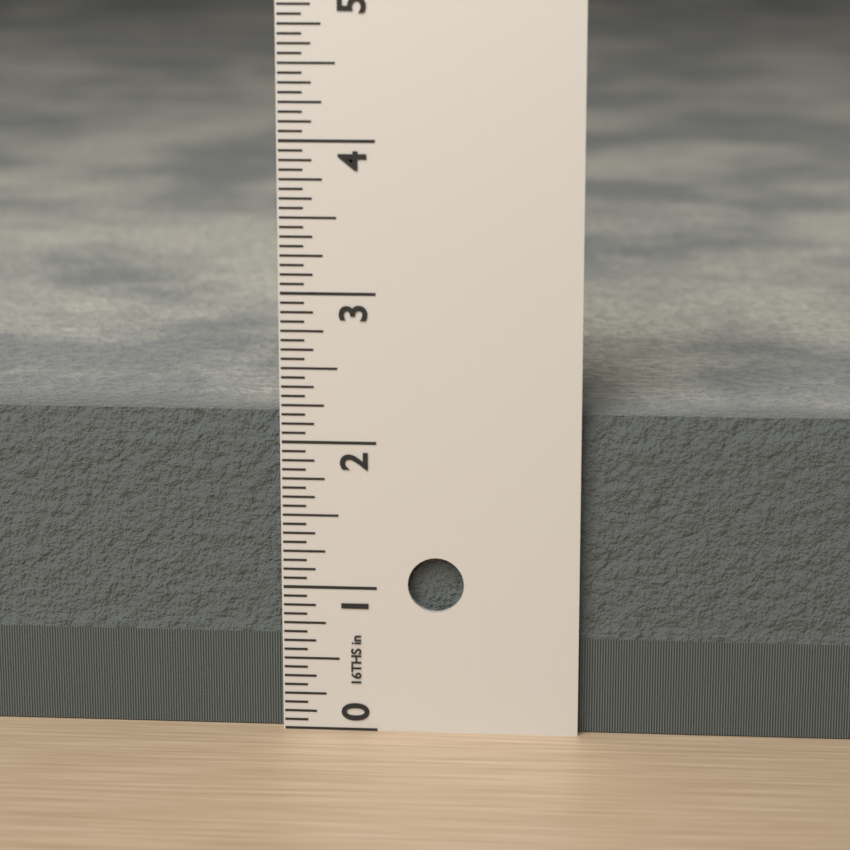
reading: 2.1875 in
